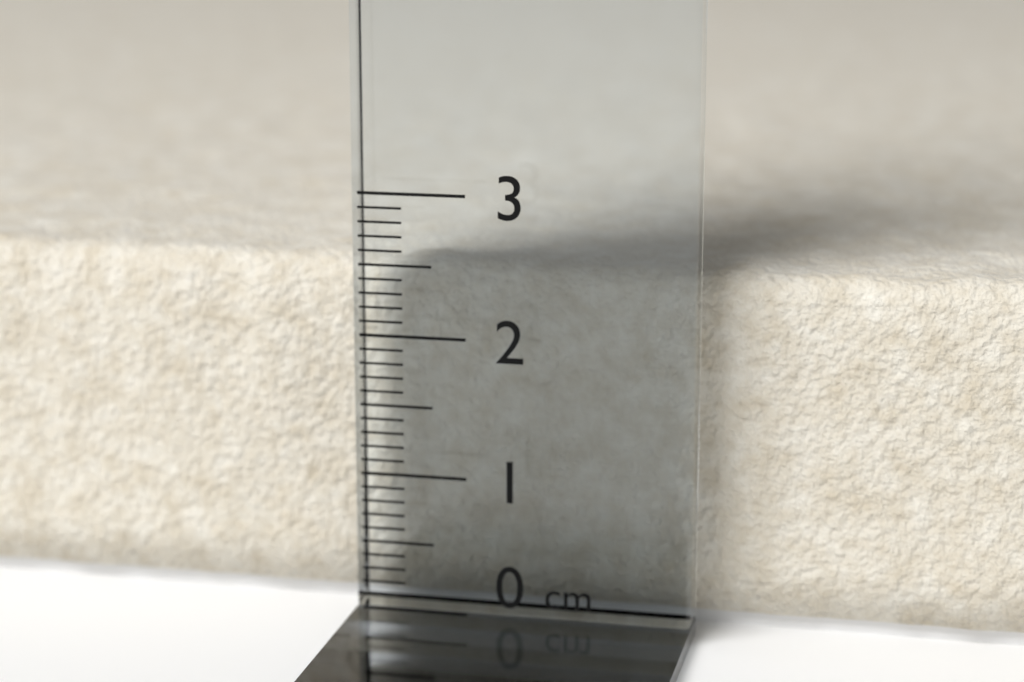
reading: 2.5 cm
